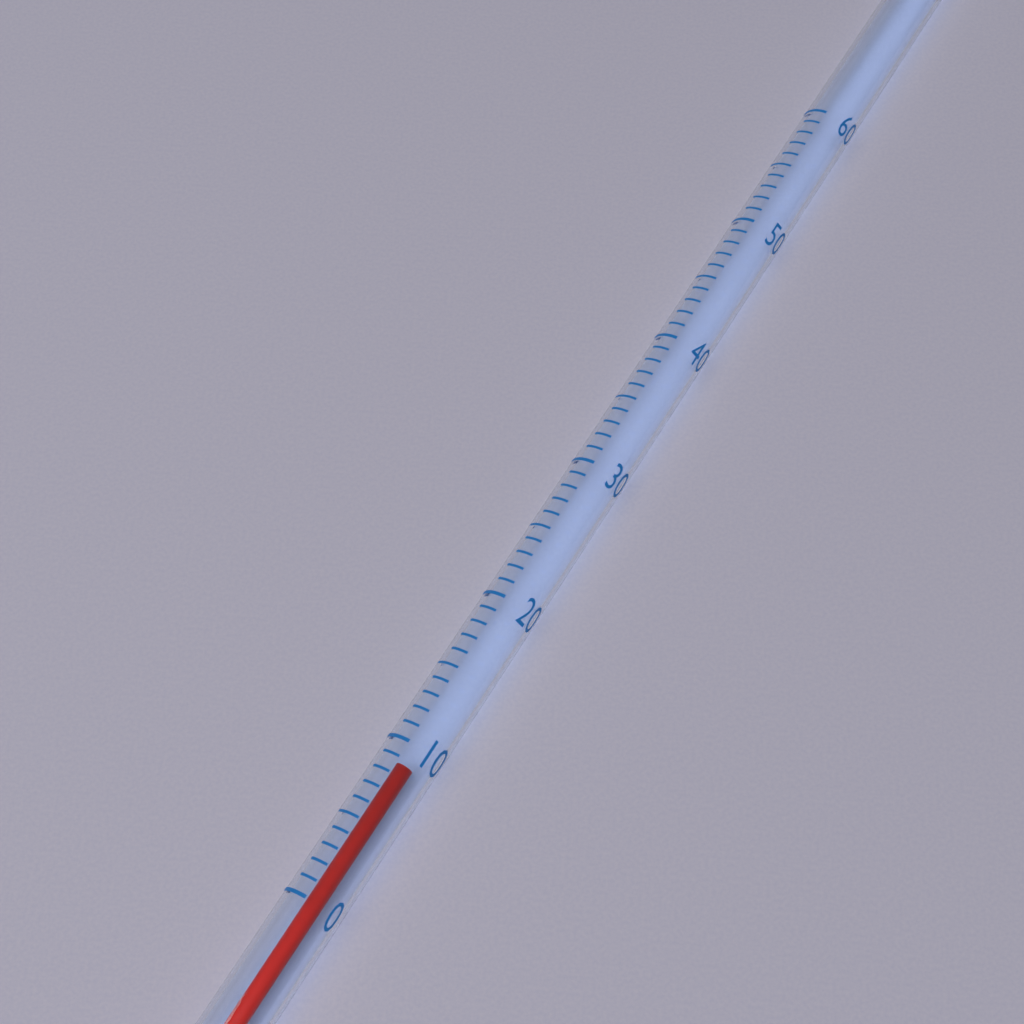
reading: 9 (no unit)
